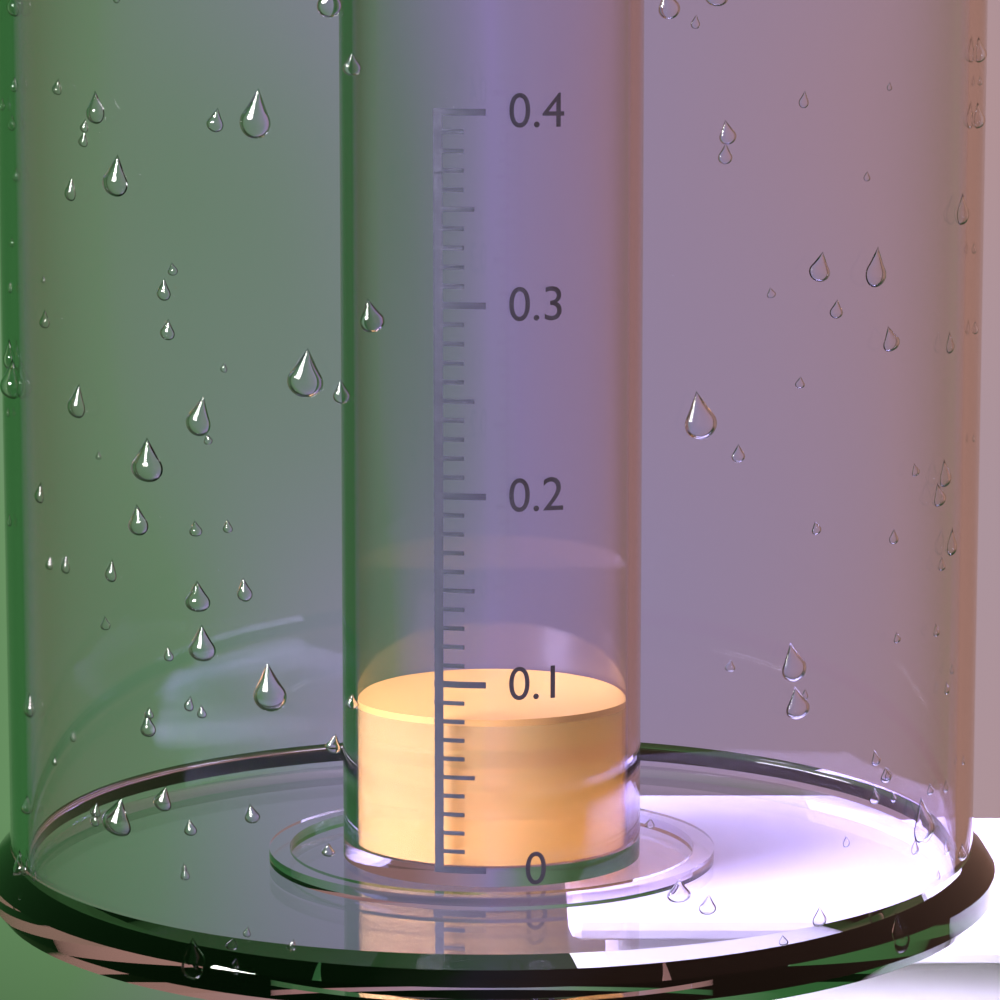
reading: 0.08 (no unit)
